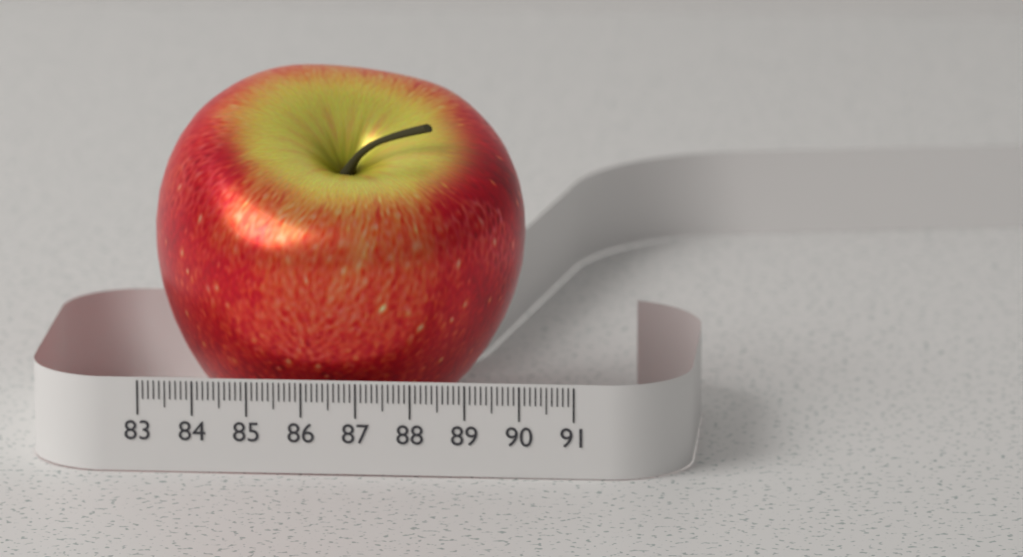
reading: 89.9 (no unit)
